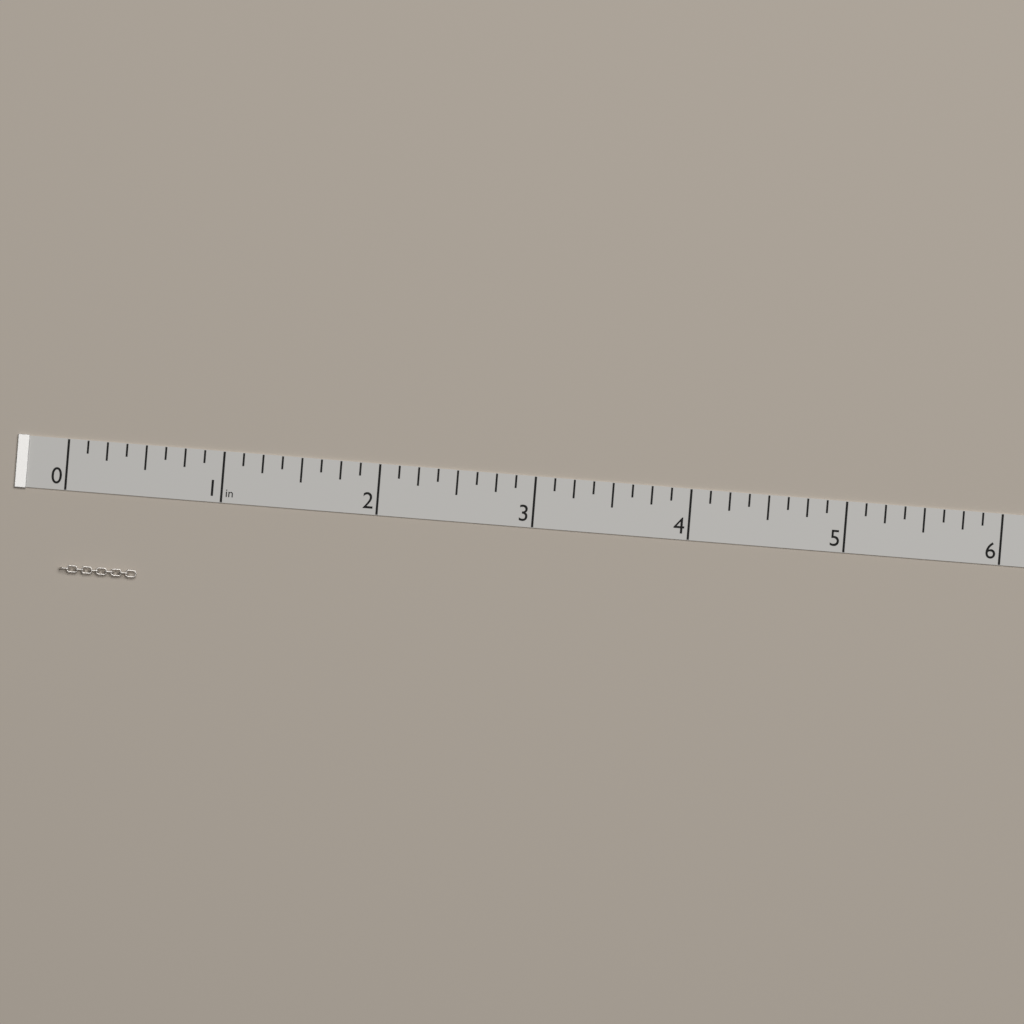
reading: 0.500 in
